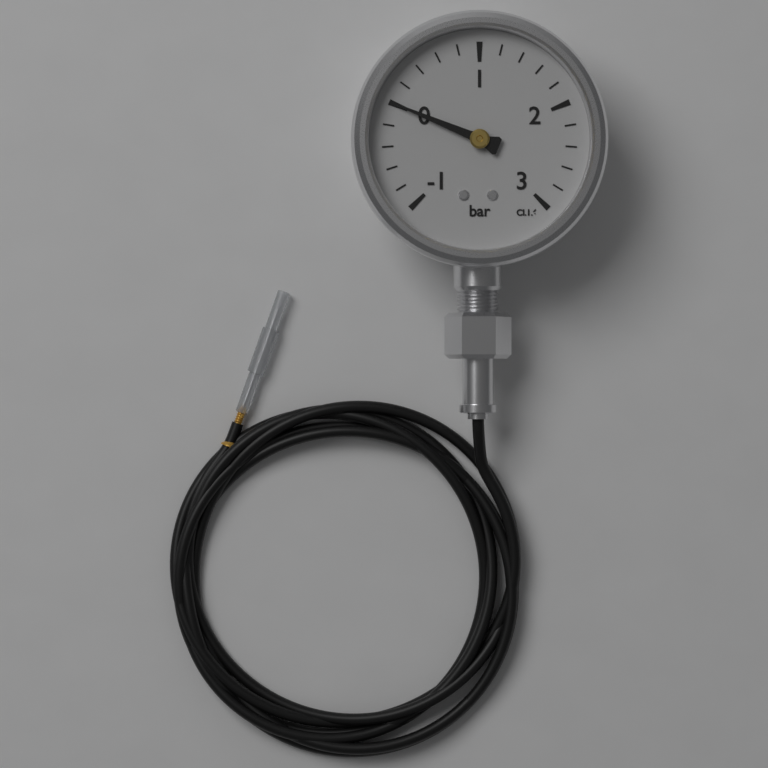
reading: 0.0 bar
